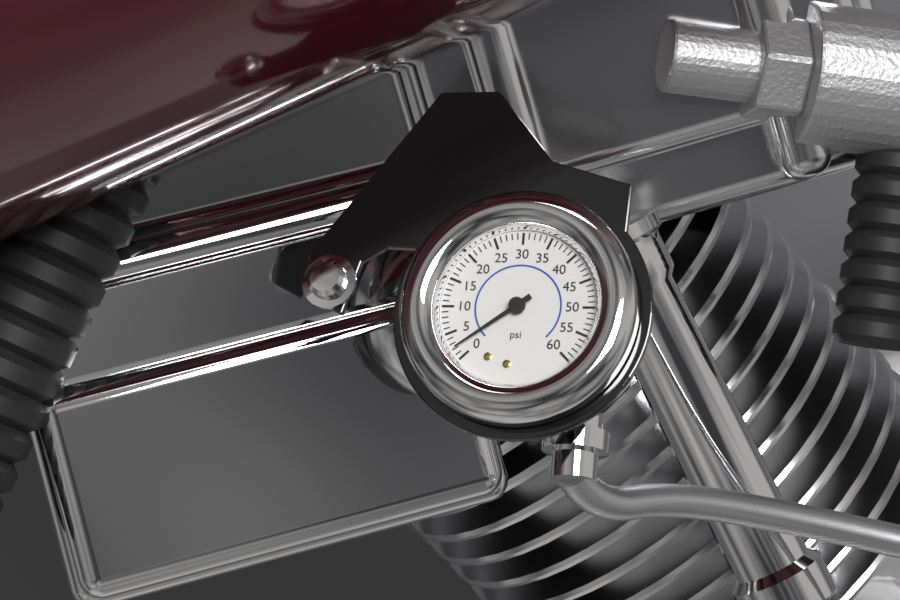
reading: 2 psi
